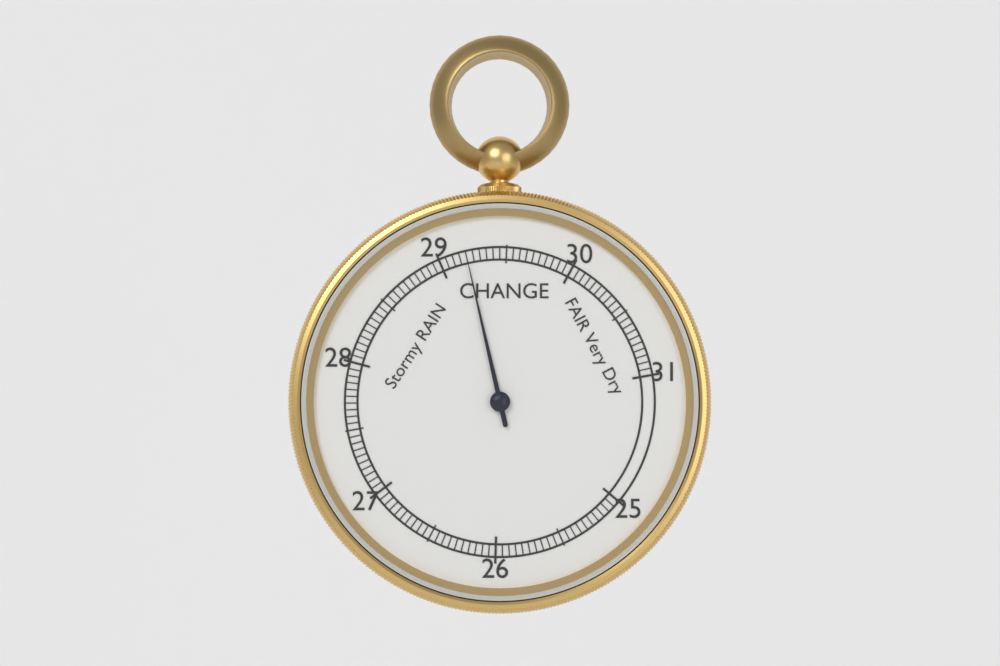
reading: 29.20 inHg
